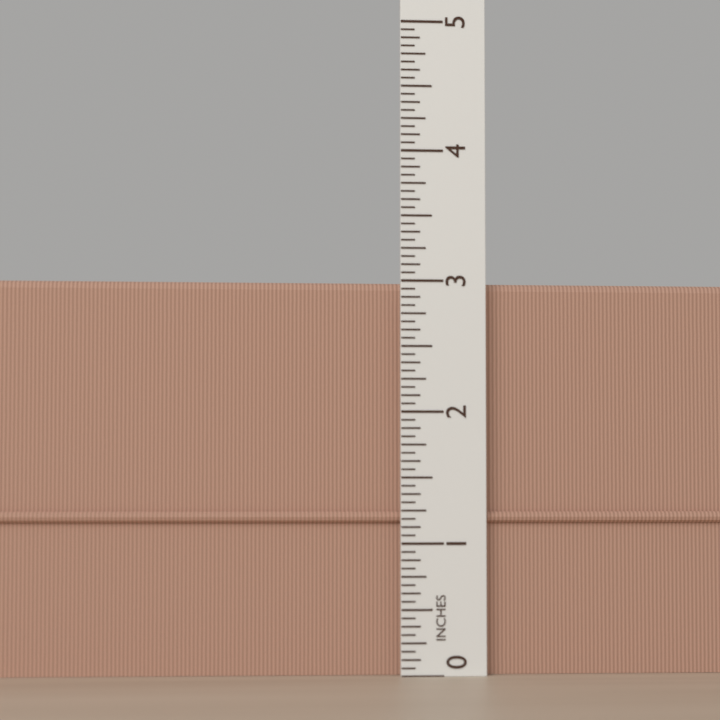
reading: 3.0000 in
